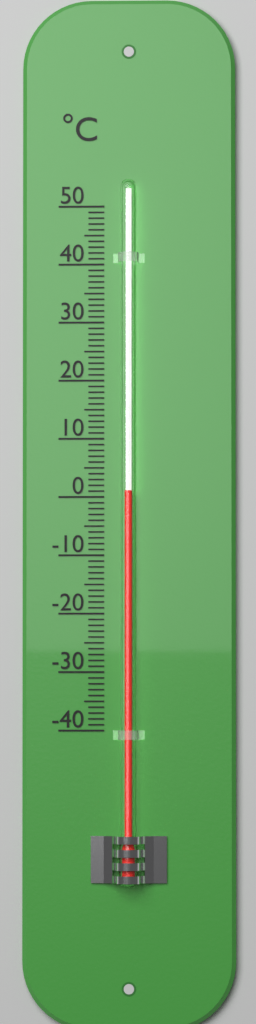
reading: 1 °C
